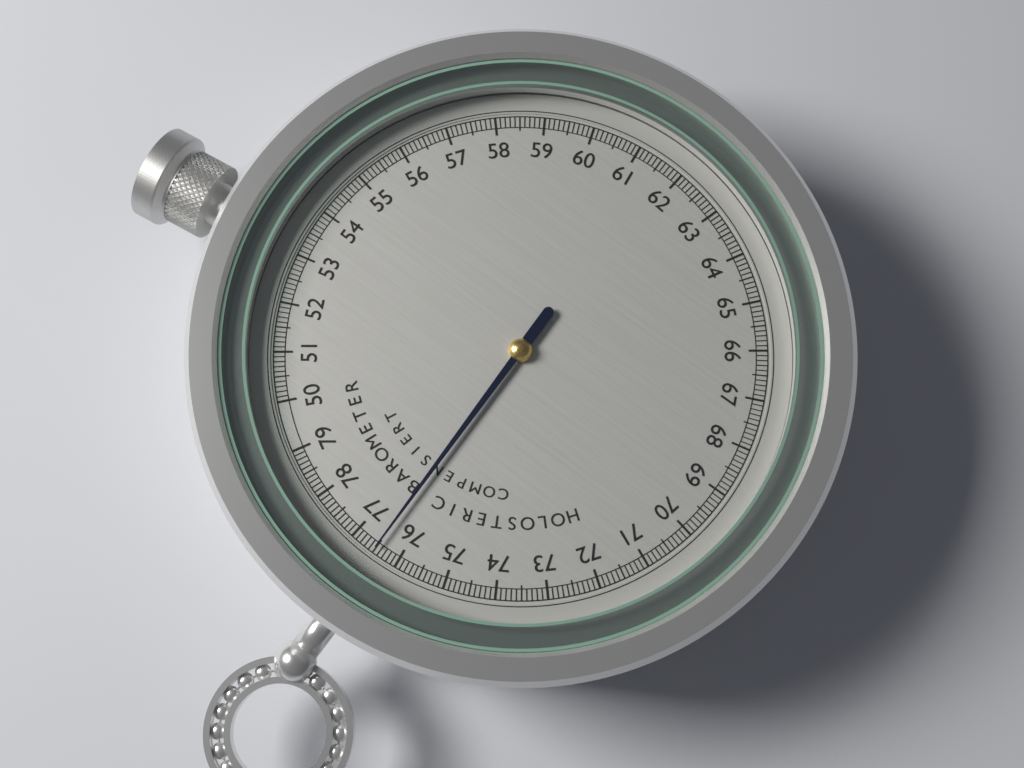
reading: 76.5 (no unit)
